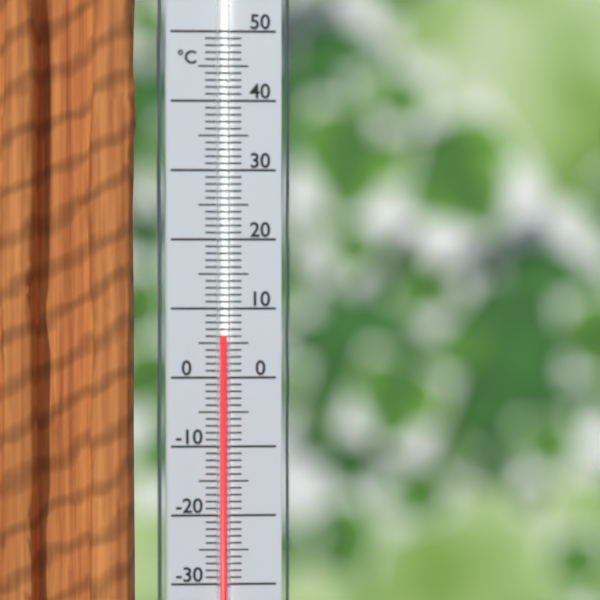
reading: 6 °C
